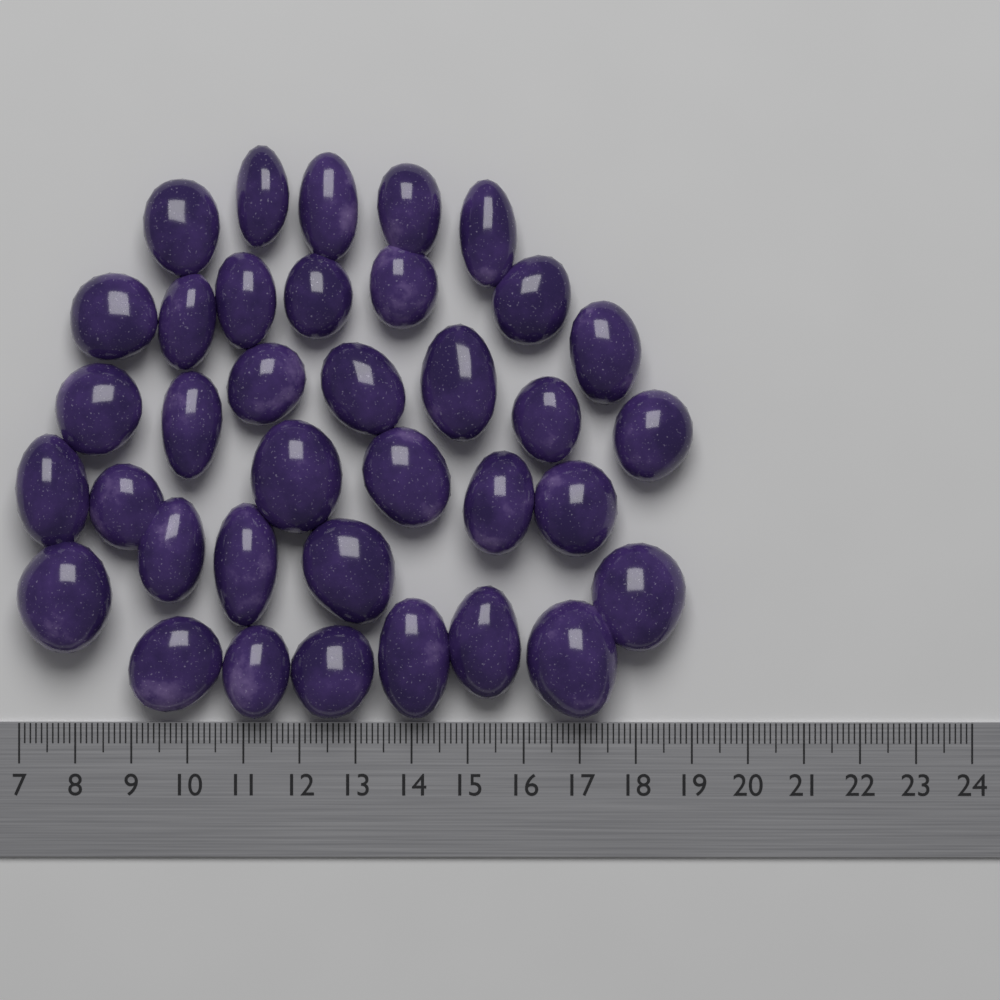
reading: 19.0 (no unit)
